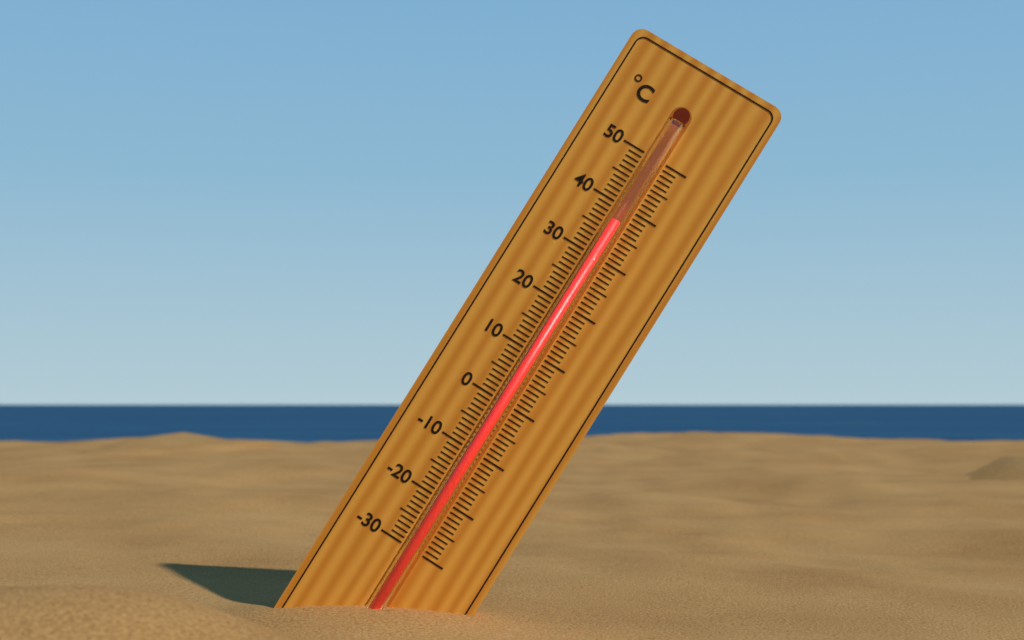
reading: 37 °C
